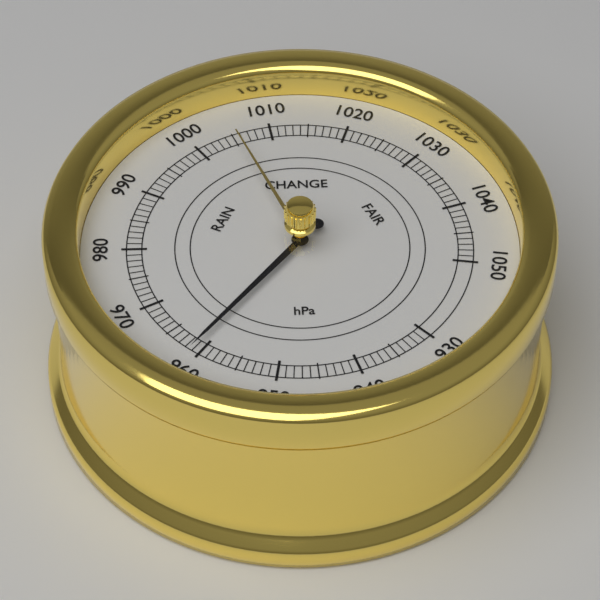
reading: 961 hPa
